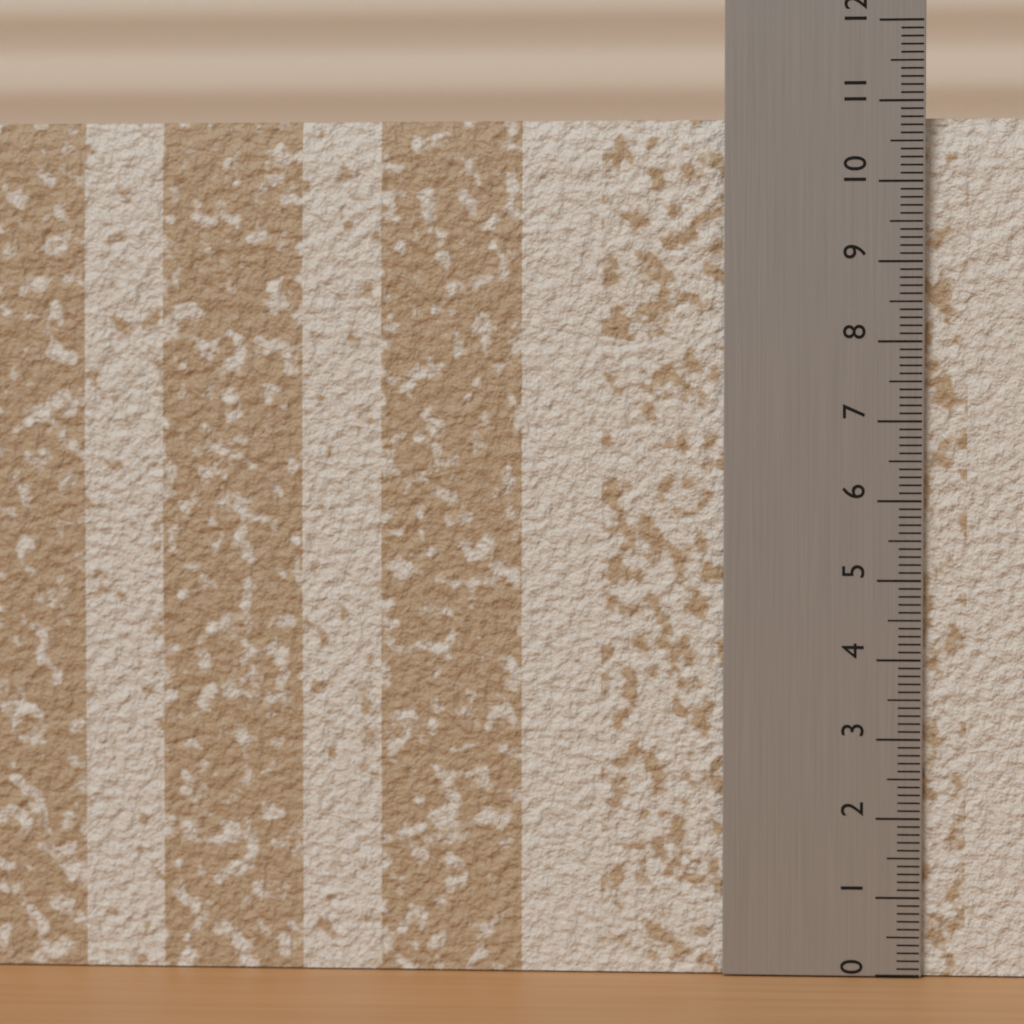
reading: 10.8 (no unit)
